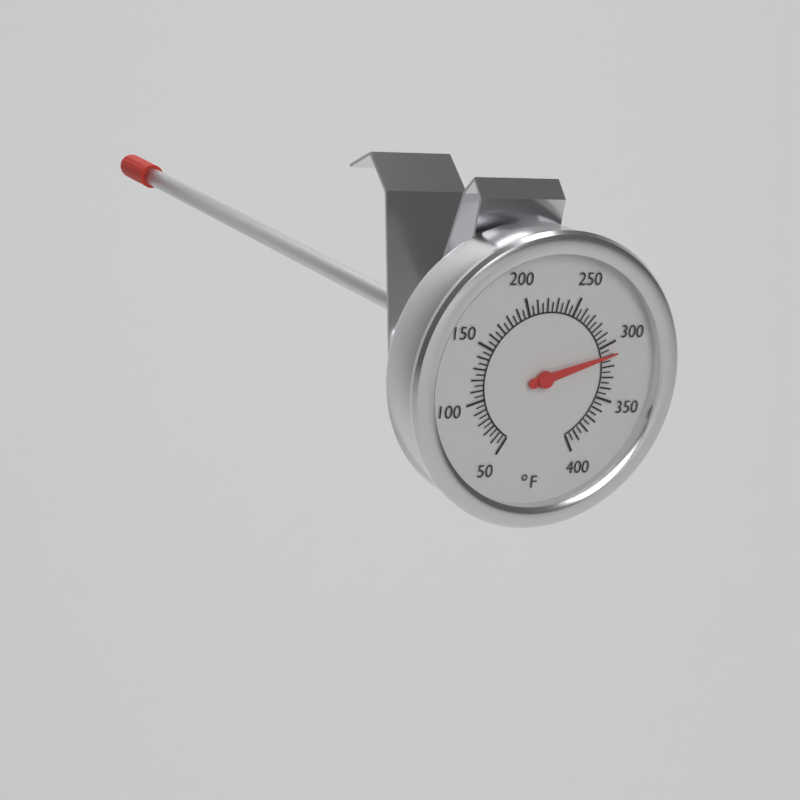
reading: 310 °F
